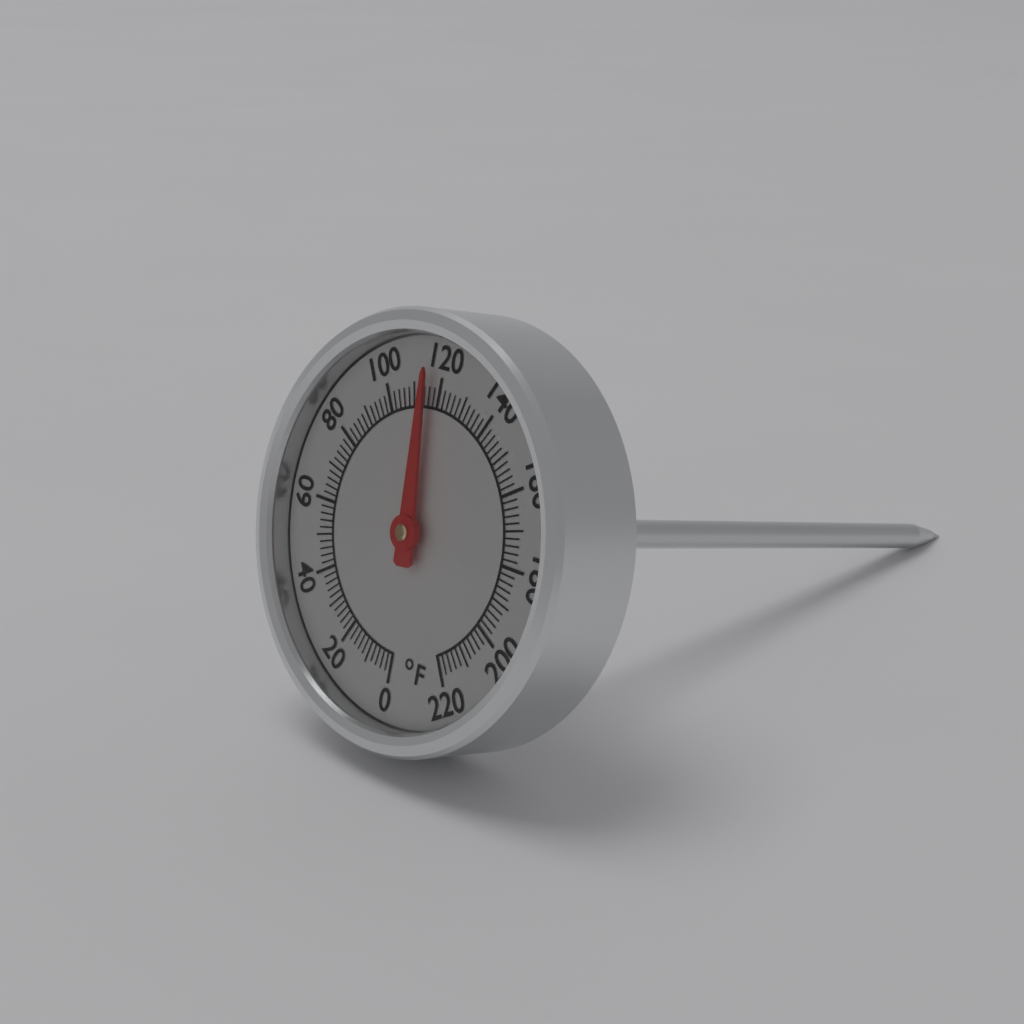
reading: 116 °F
